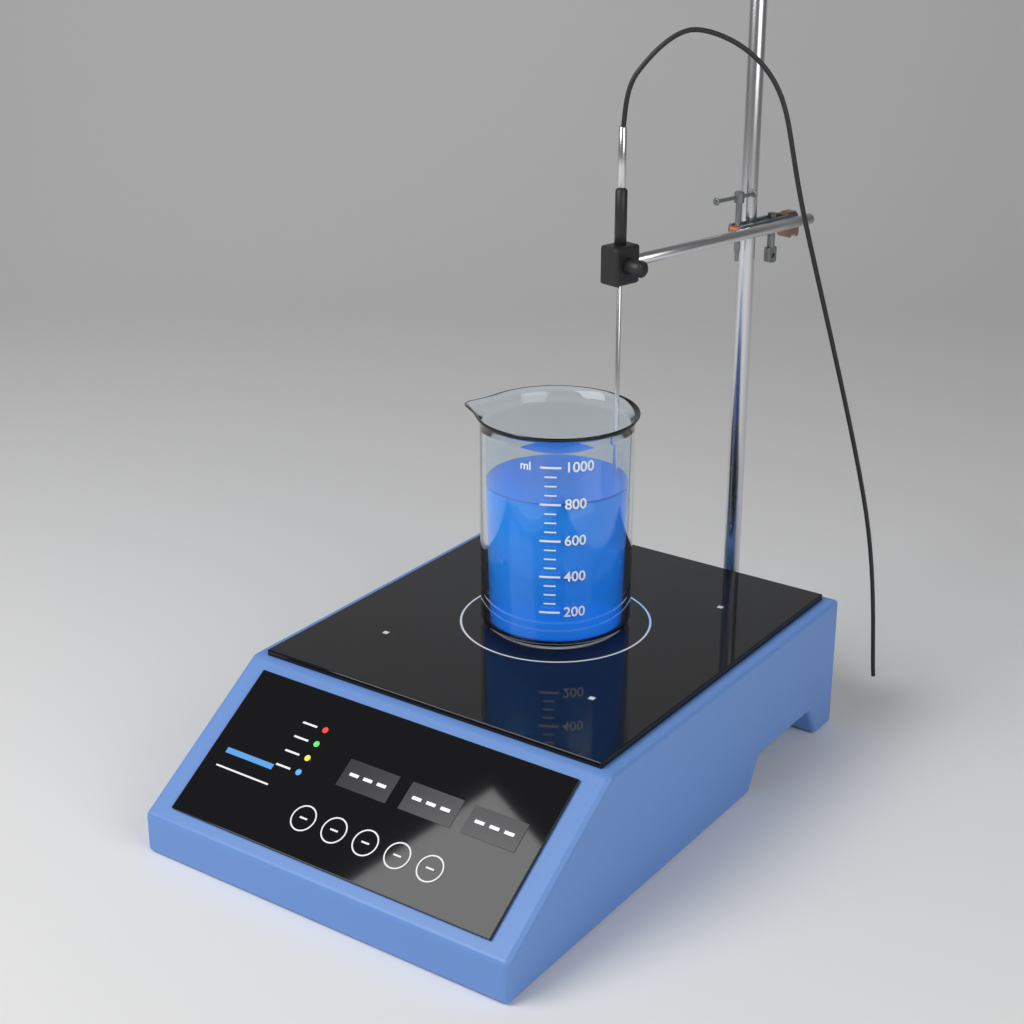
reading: 800 ml
